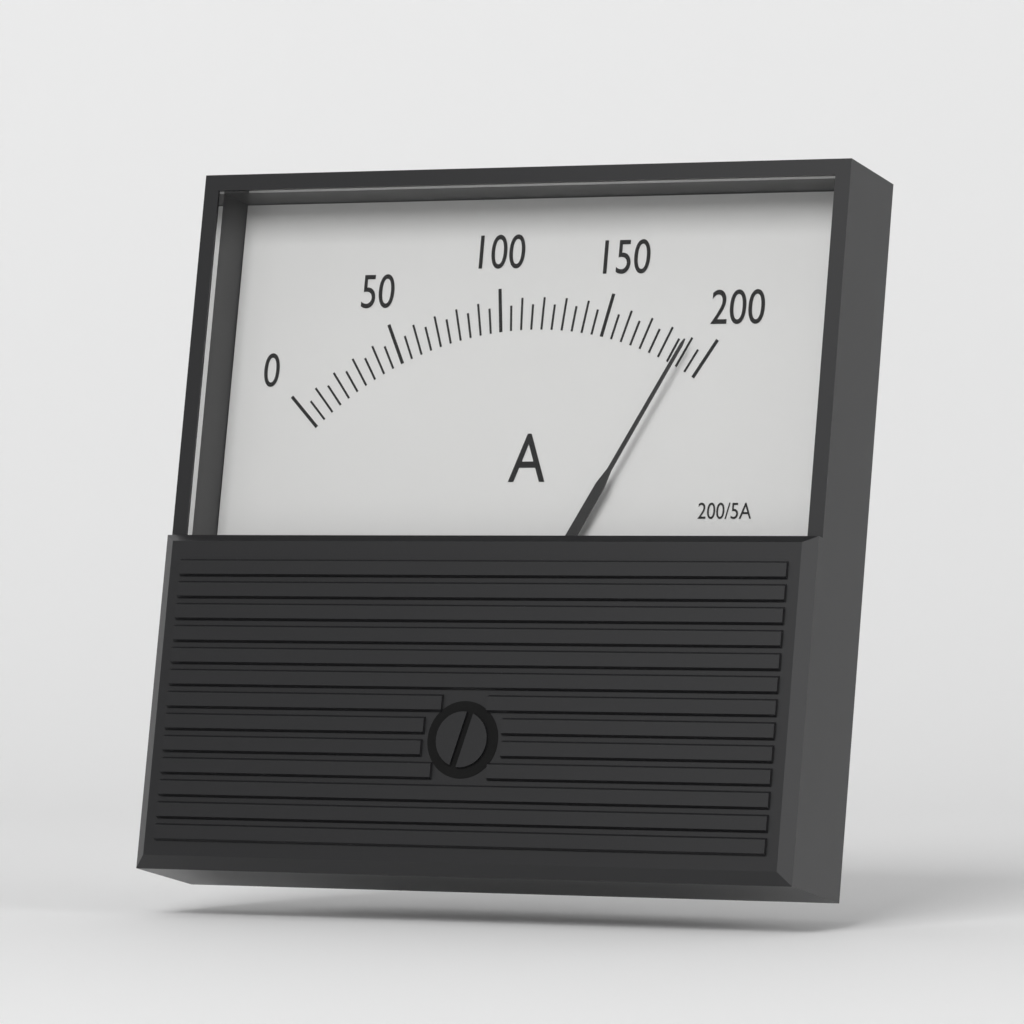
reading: 190 A
